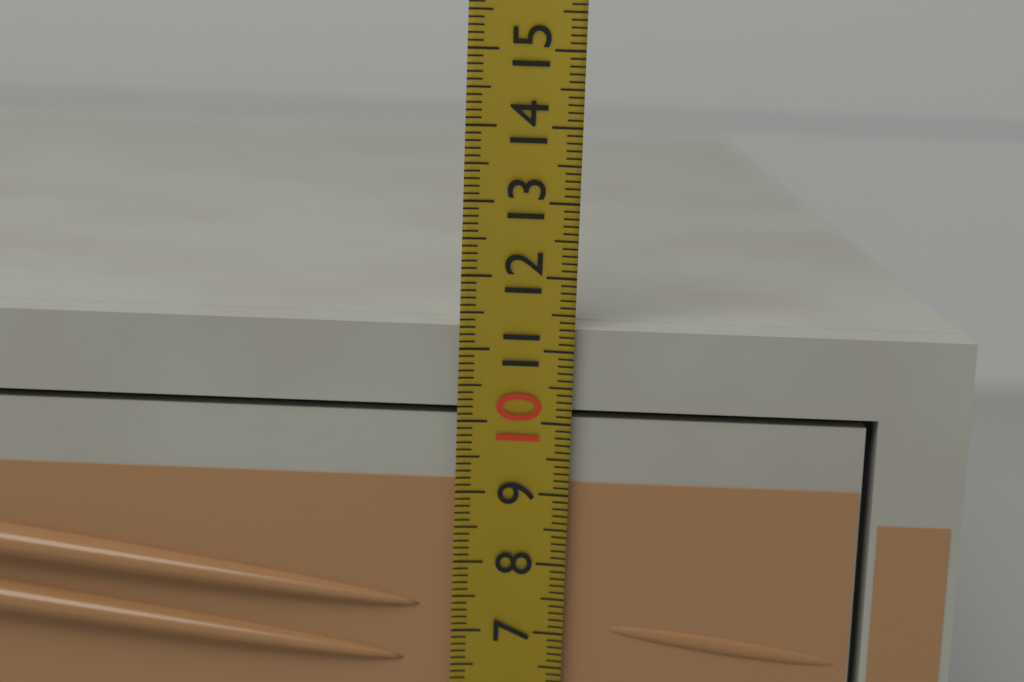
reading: 11.3 (no unit)
